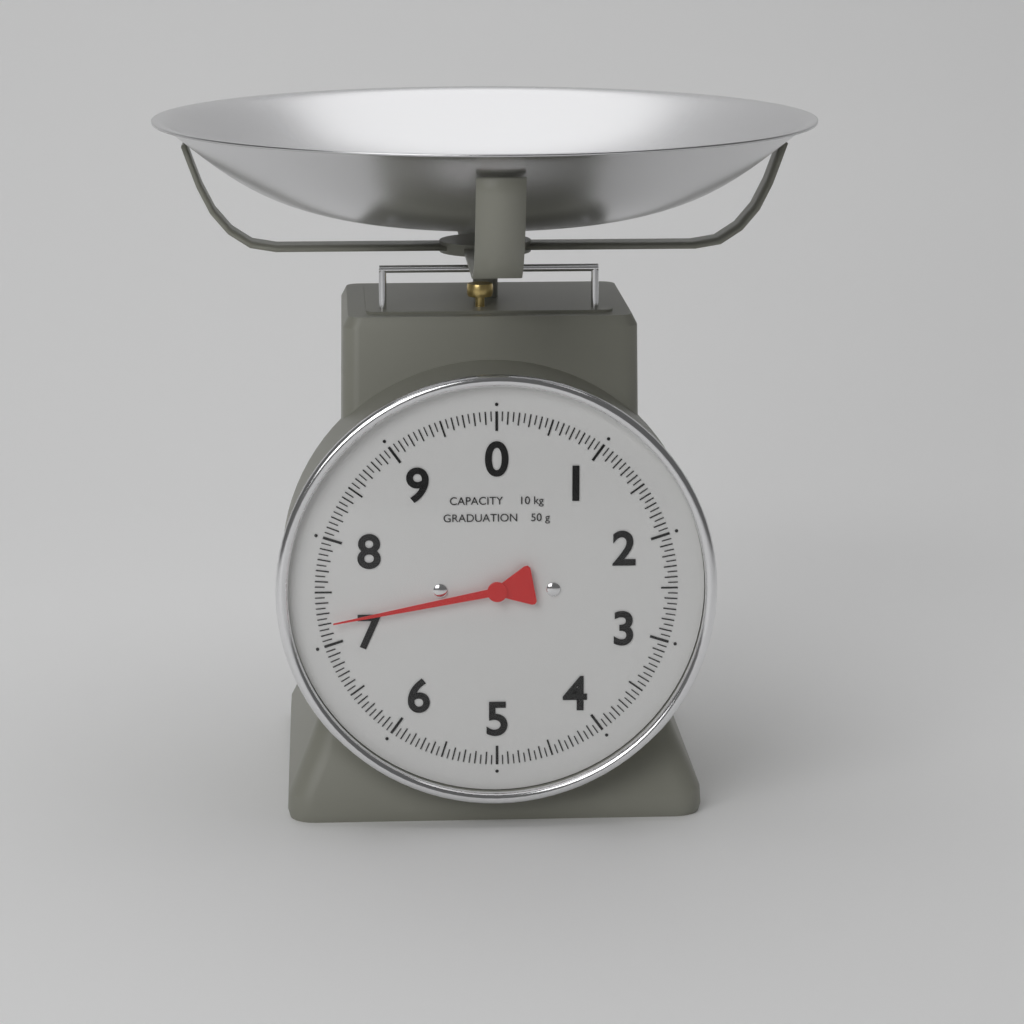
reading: 7.20 kg
